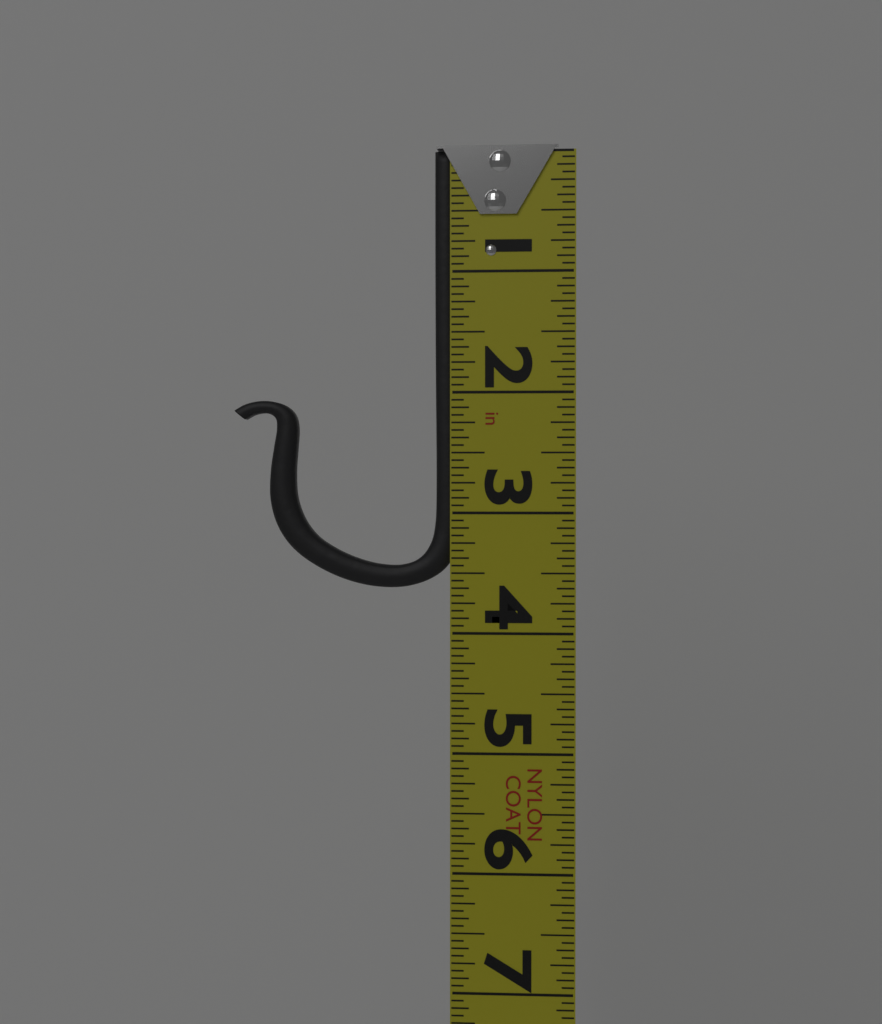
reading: 3.6250 in
